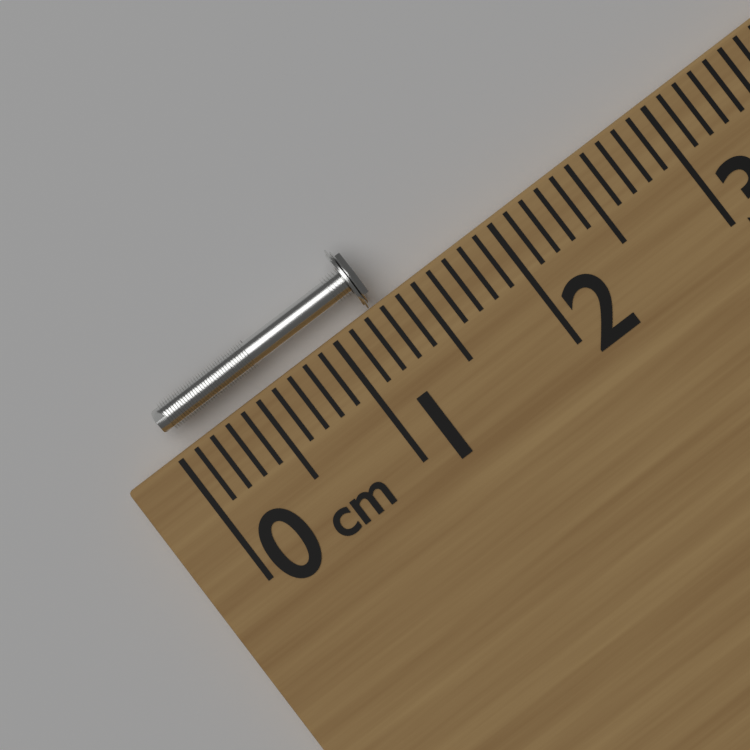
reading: 1.3 cm
